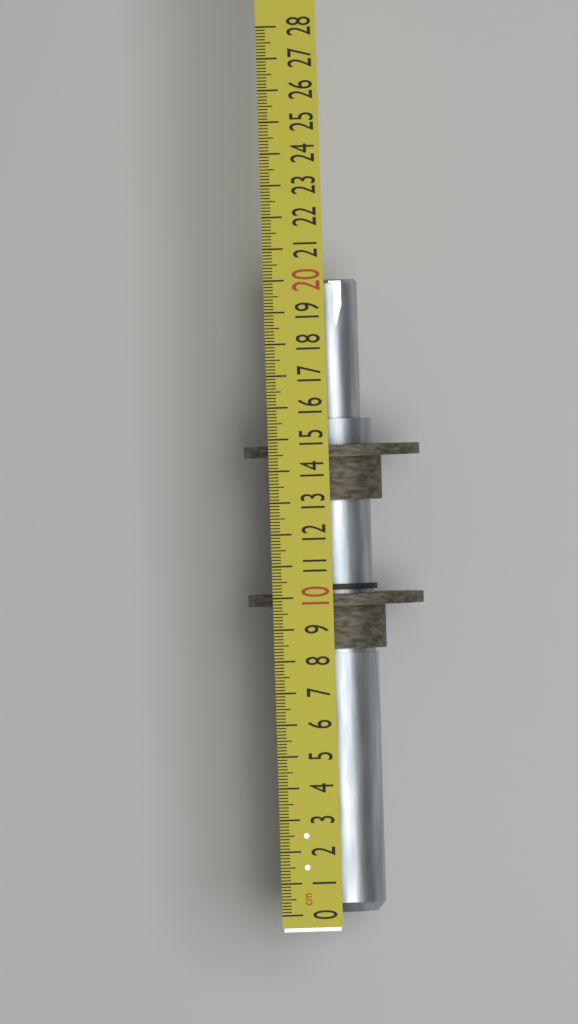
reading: 20.0 cm
